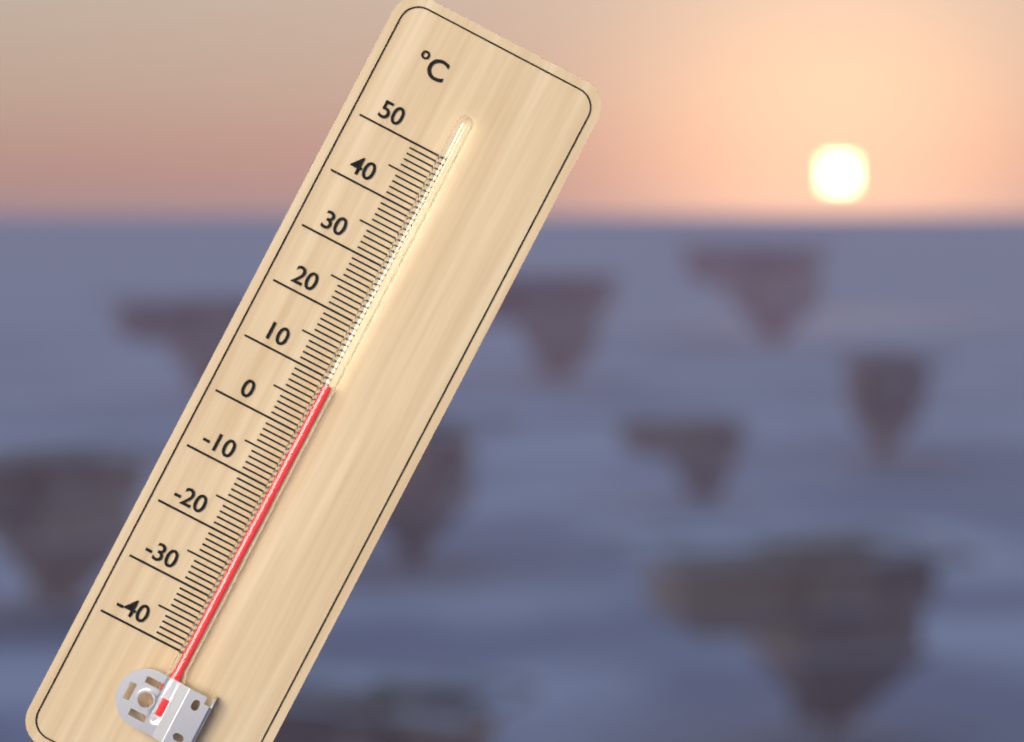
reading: 9 °C
